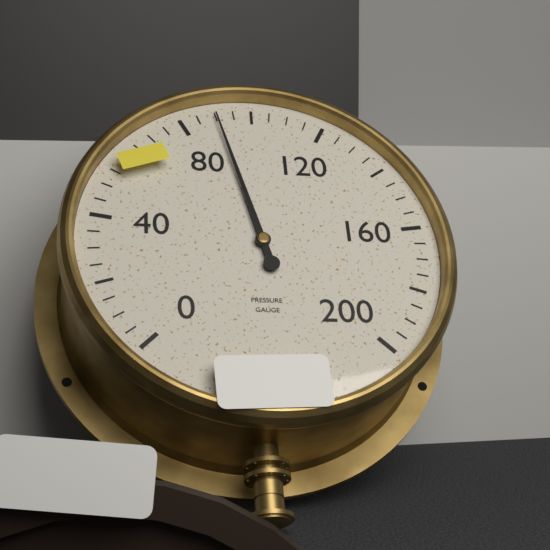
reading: 90 (no unit)
